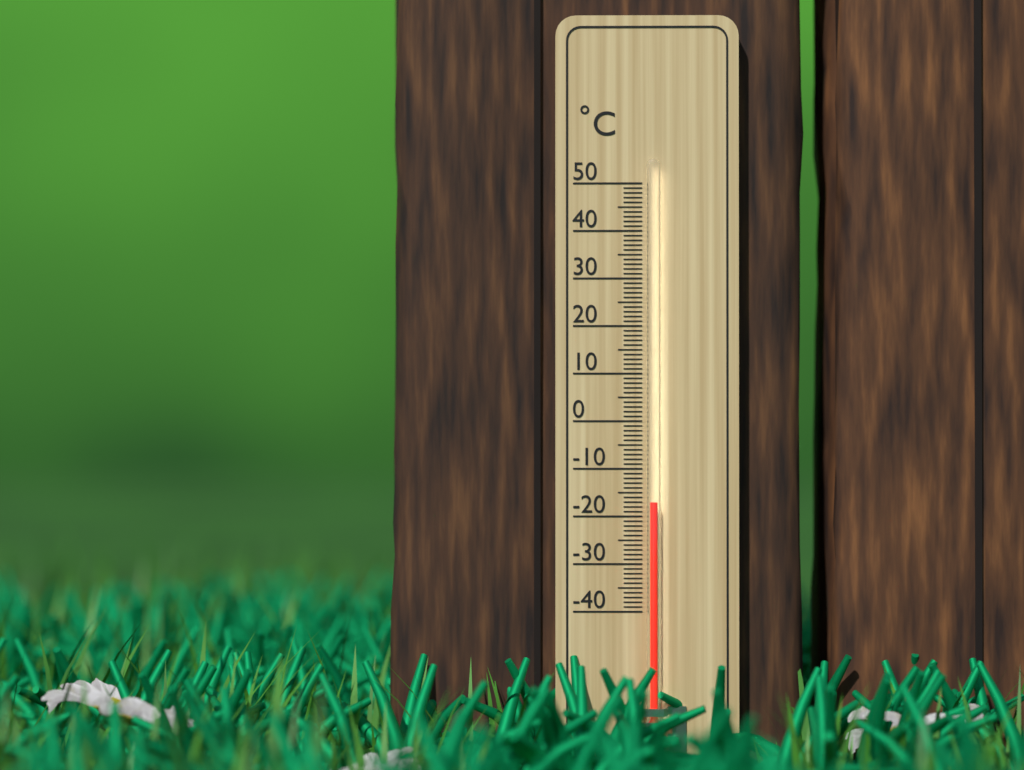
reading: -17 °C
